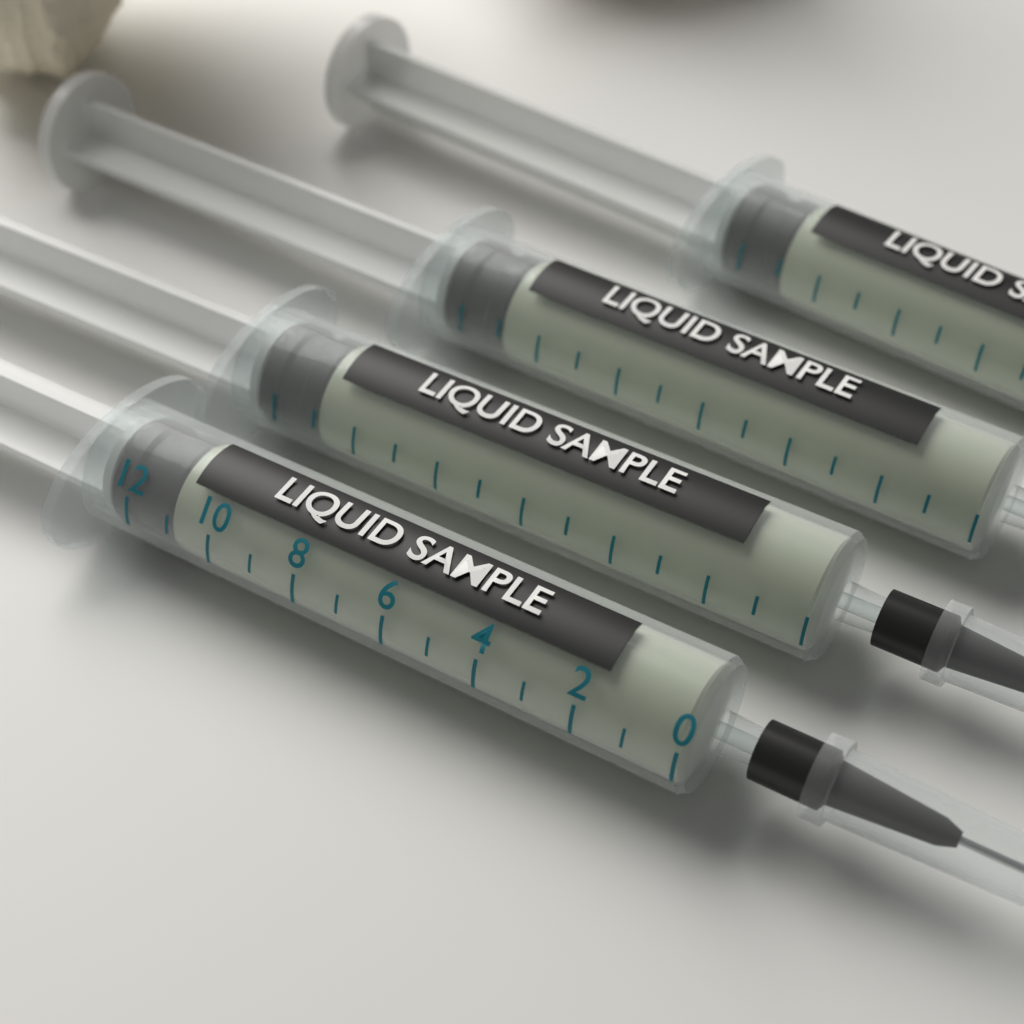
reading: 11 (no unit)
